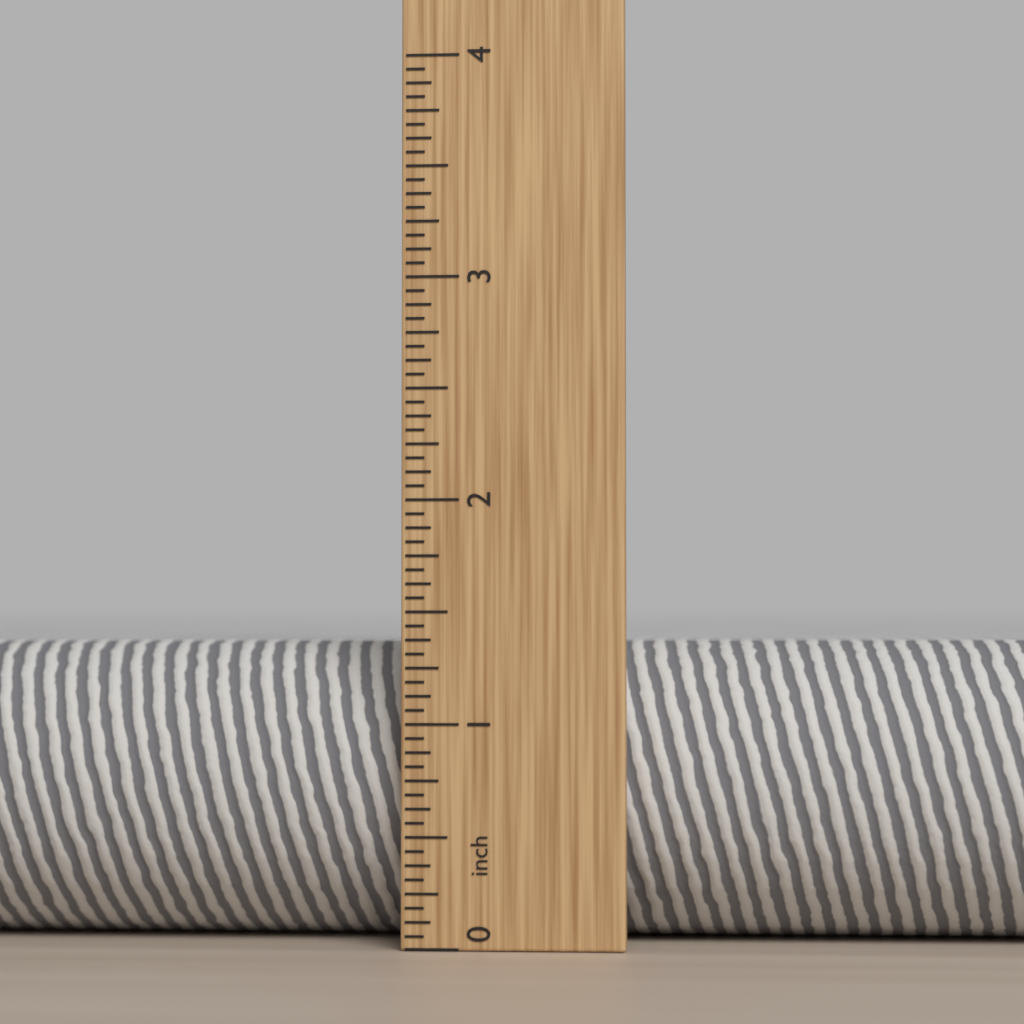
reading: 1.3750 in
